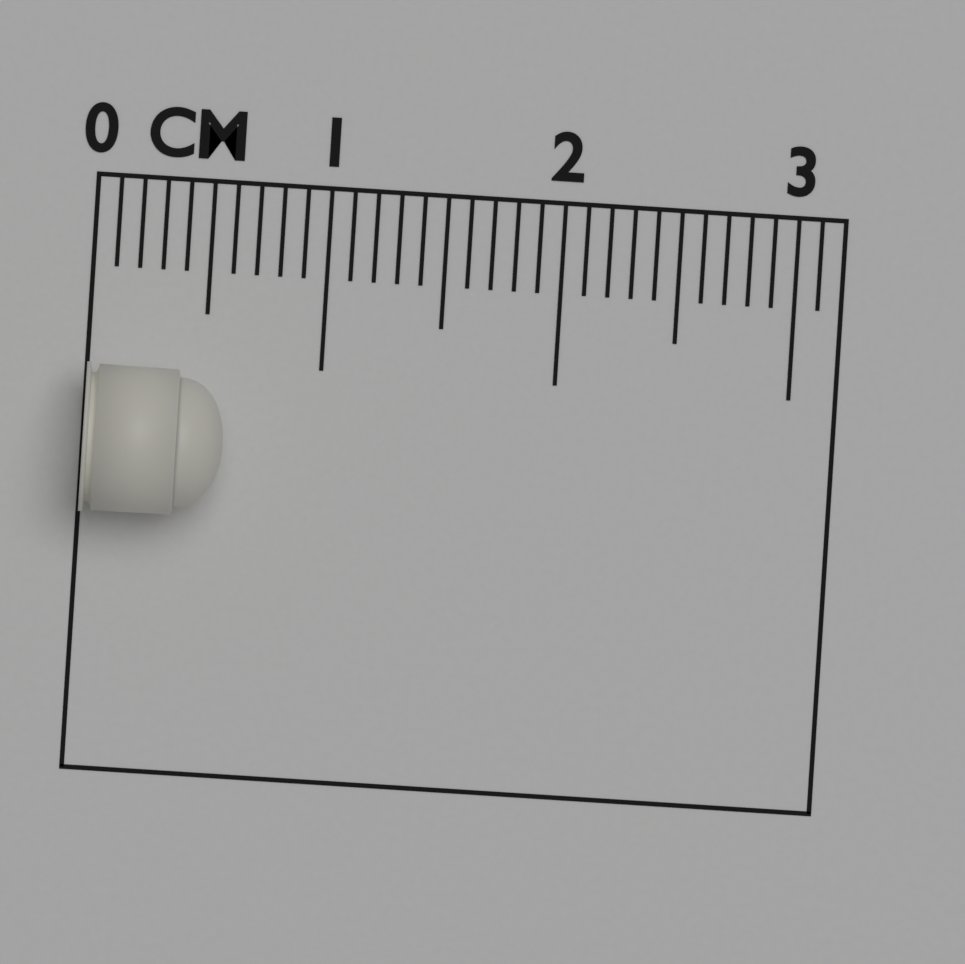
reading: 0.6 cm
